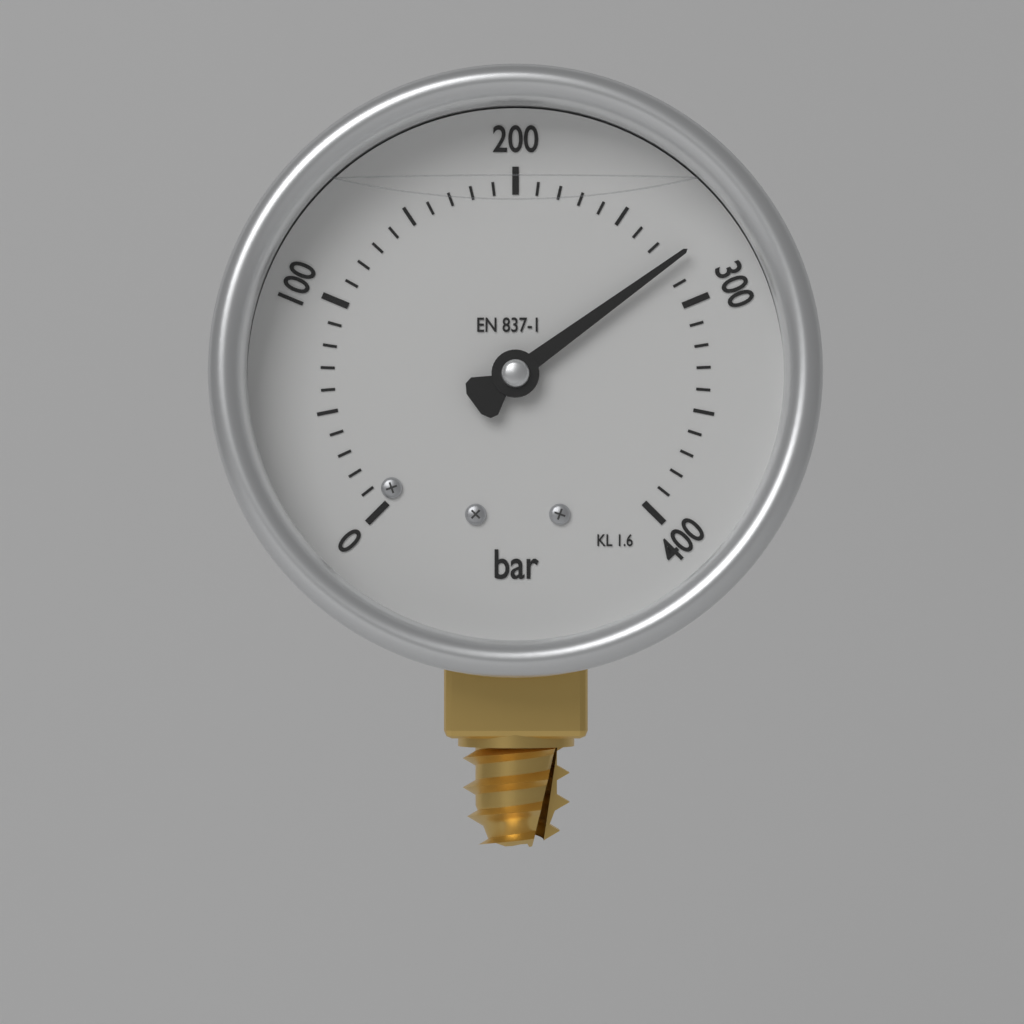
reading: 280 bar
